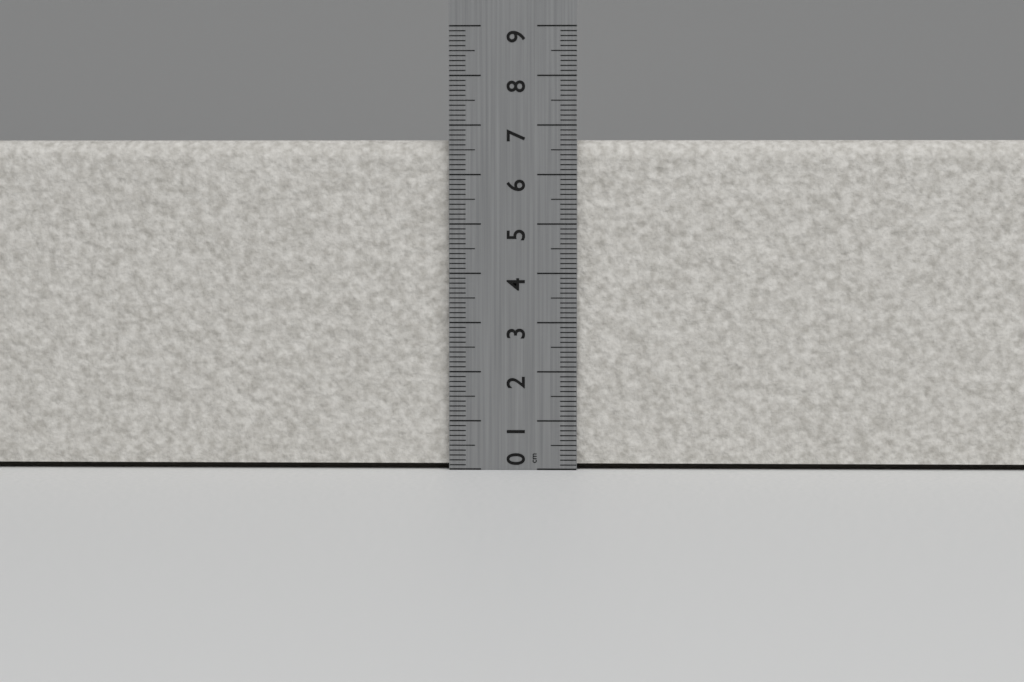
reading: 6.7 cm
